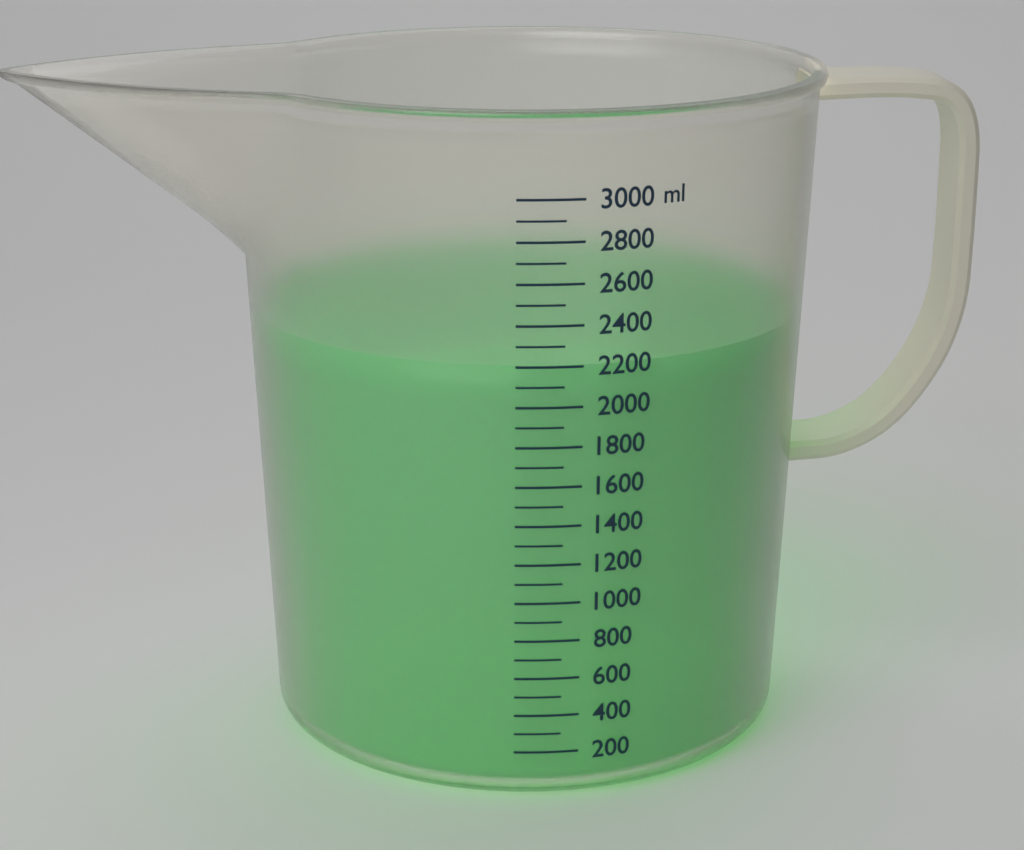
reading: 2200 ml
